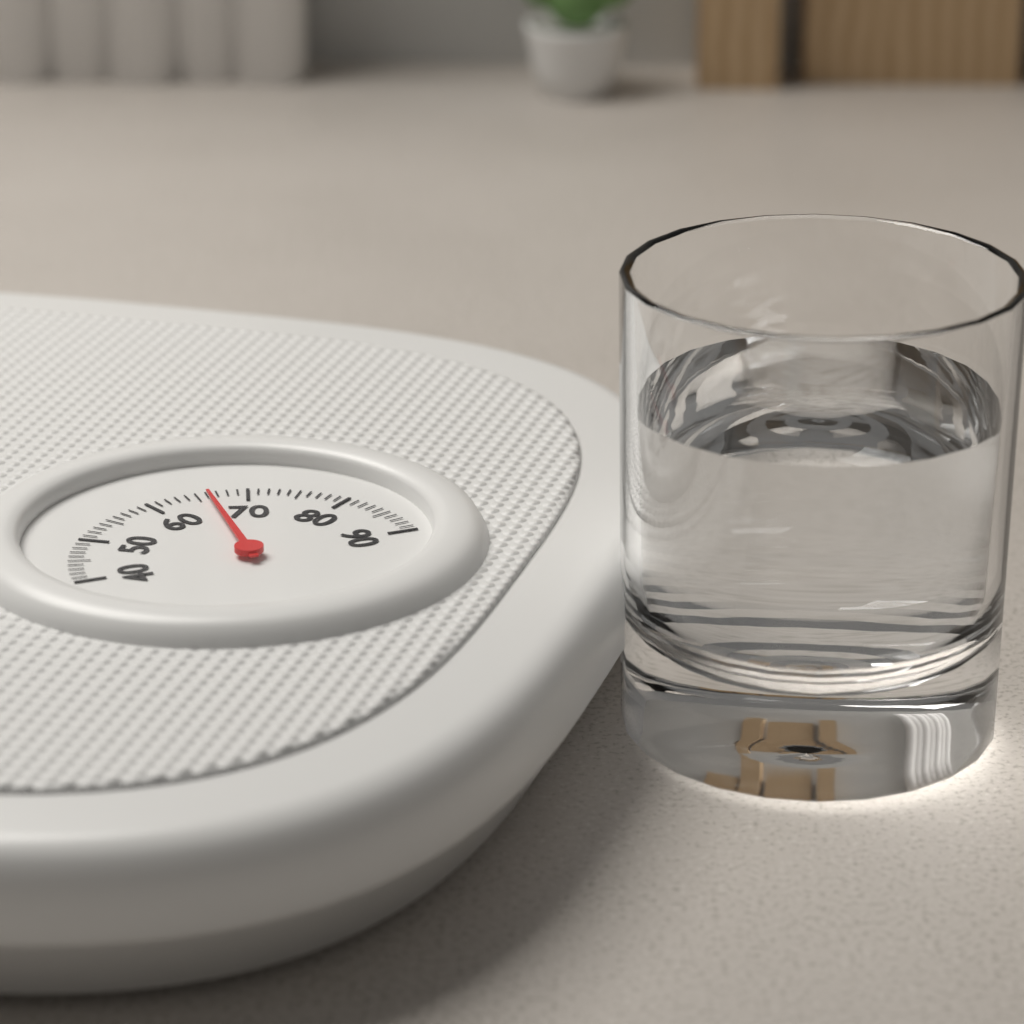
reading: 66 (no unit)
